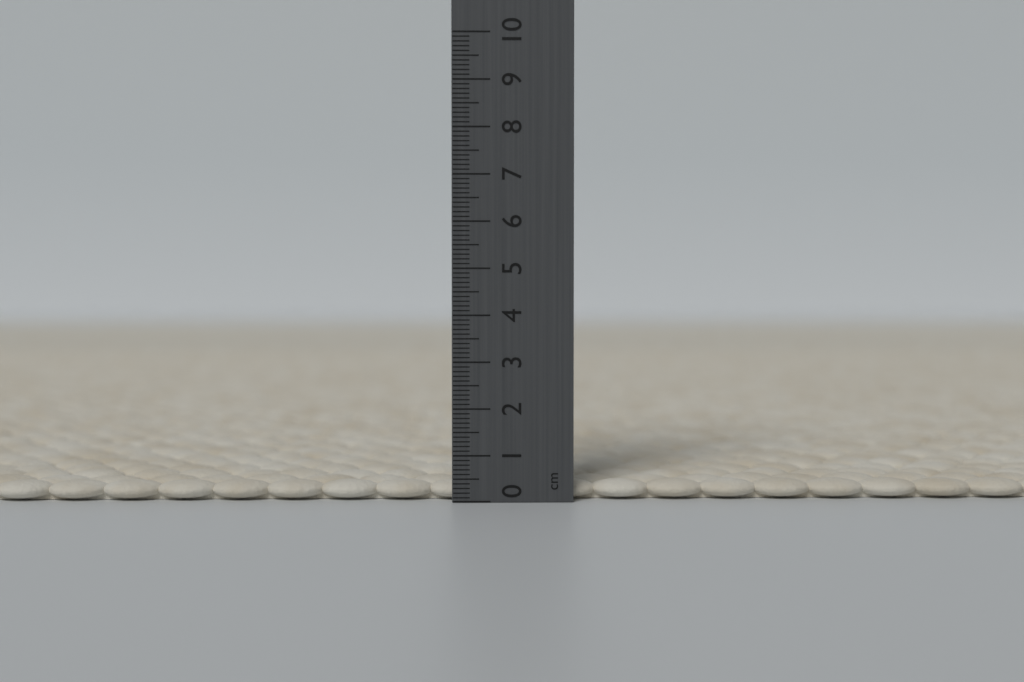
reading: 0.4 cm
